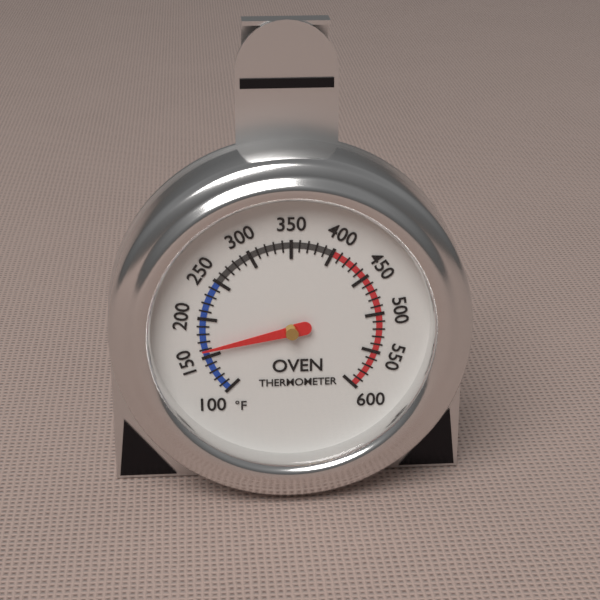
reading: 160 °F
